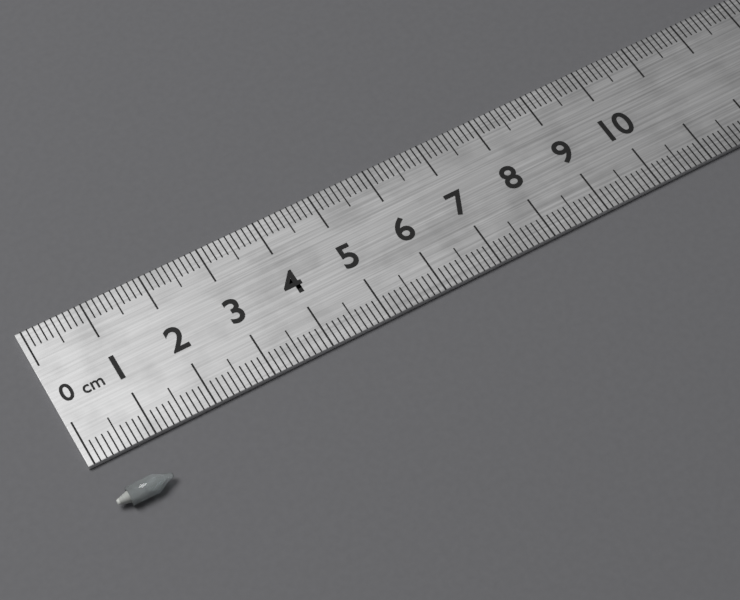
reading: 0.9 cm
